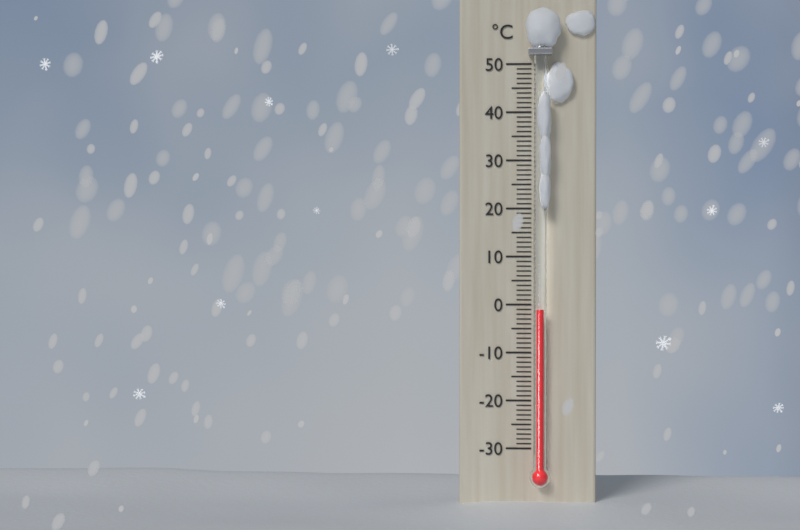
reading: -1 °C
